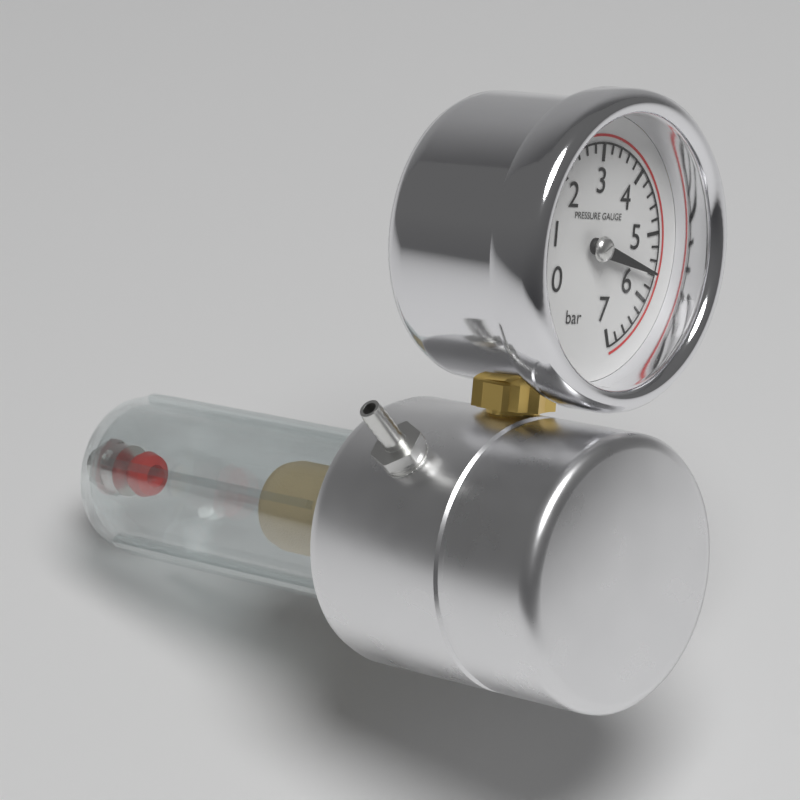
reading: 5.6 bar
